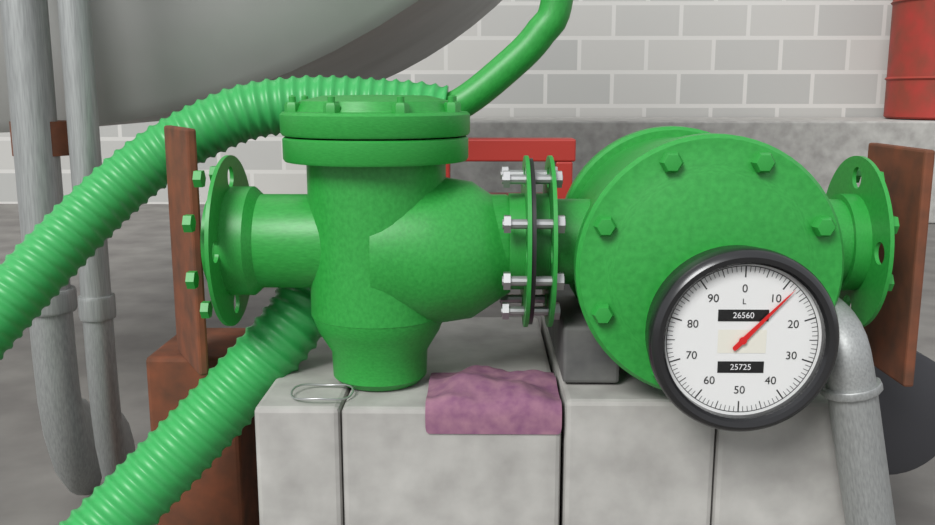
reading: 12 L
